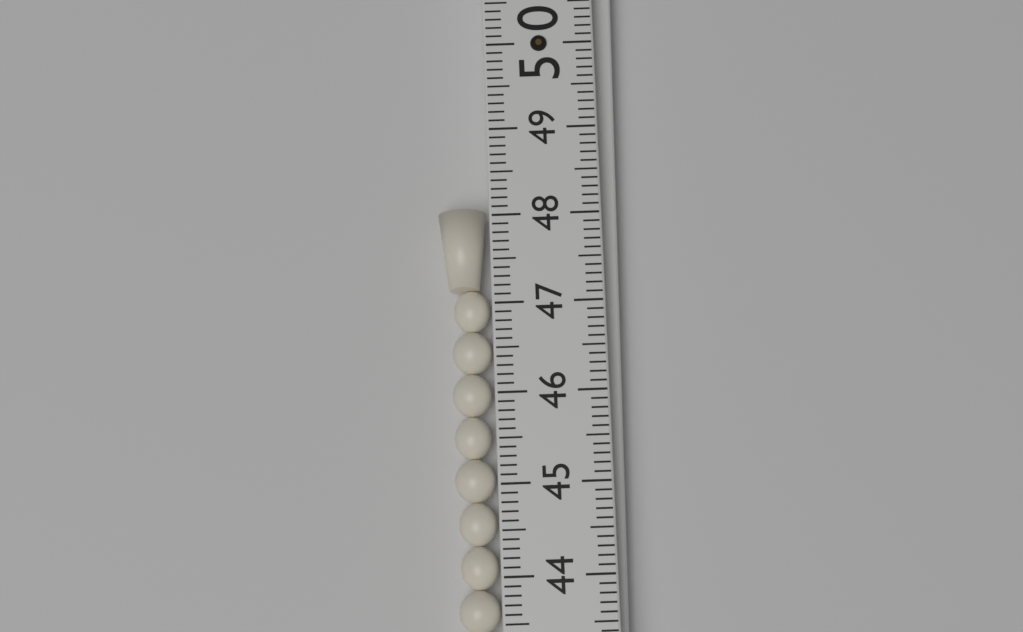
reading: 48.1 (no unit)
